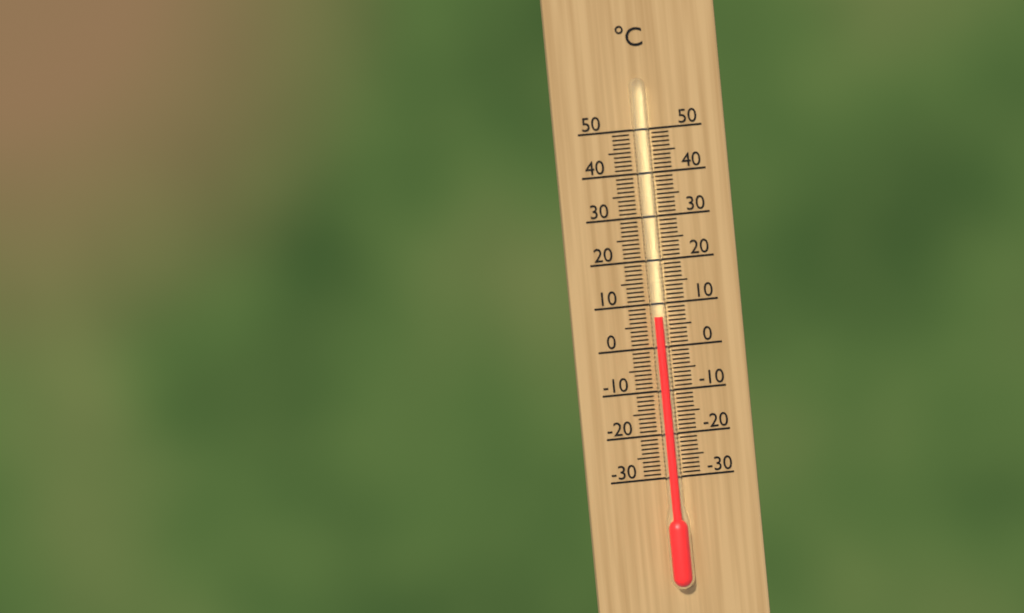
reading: 7 °C
